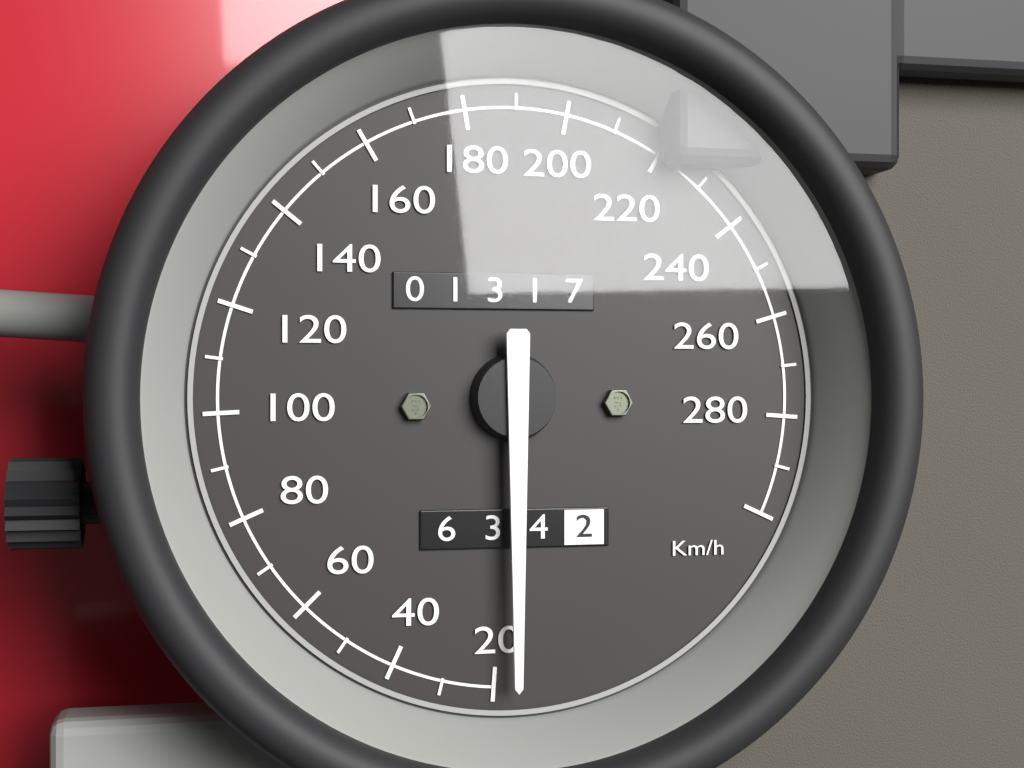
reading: 16 km/h
